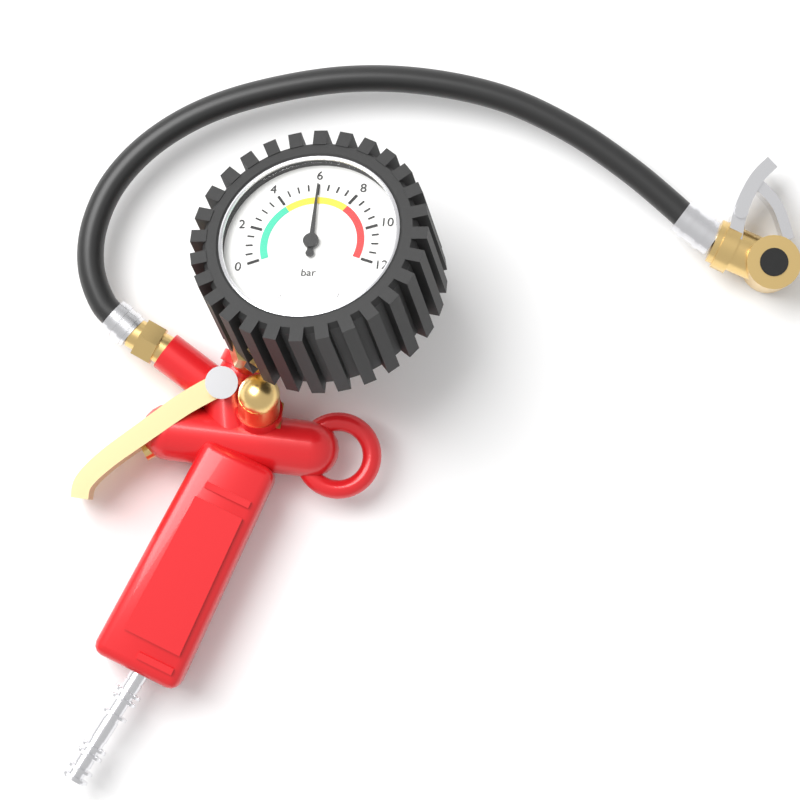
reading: 6.0 bar
